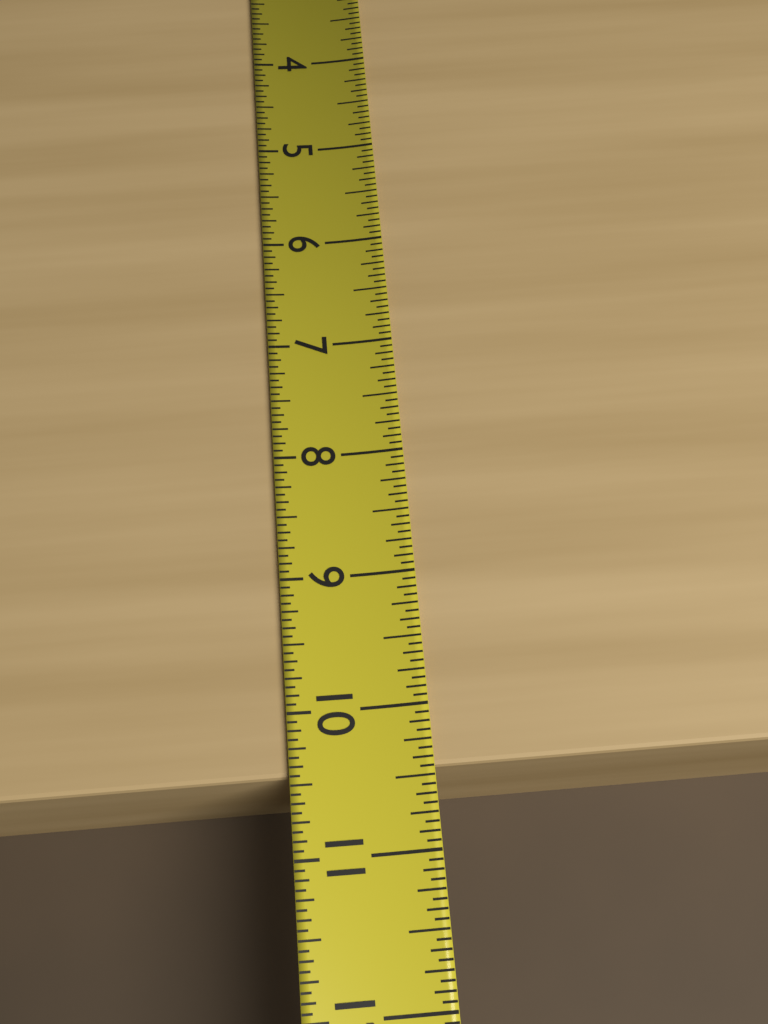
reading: 10.4375 (no unit)
